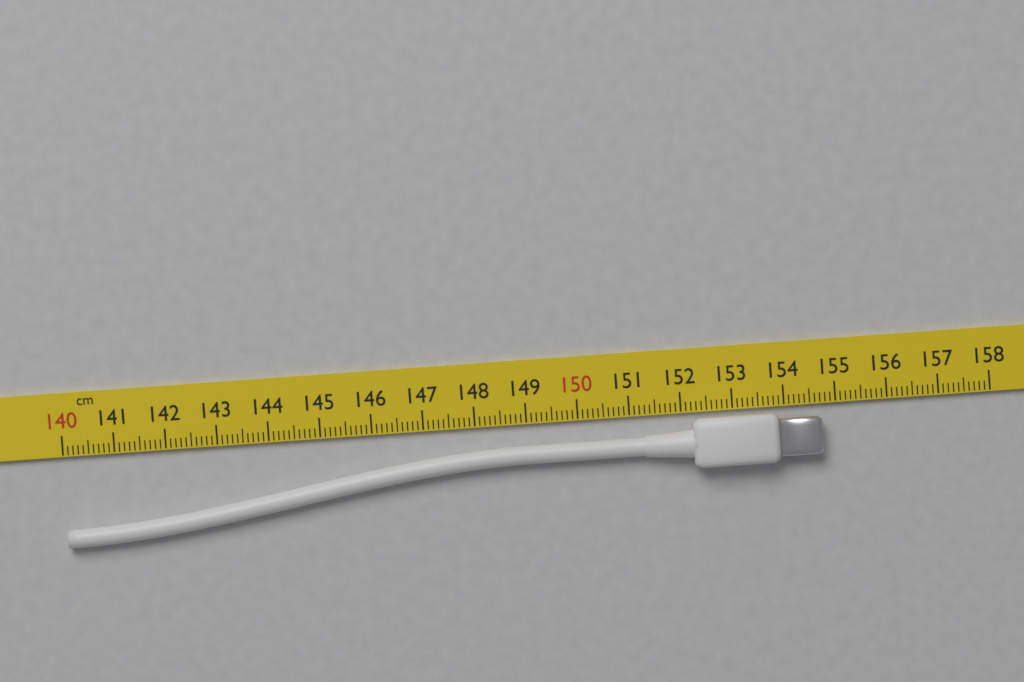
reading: 154.7 cm
